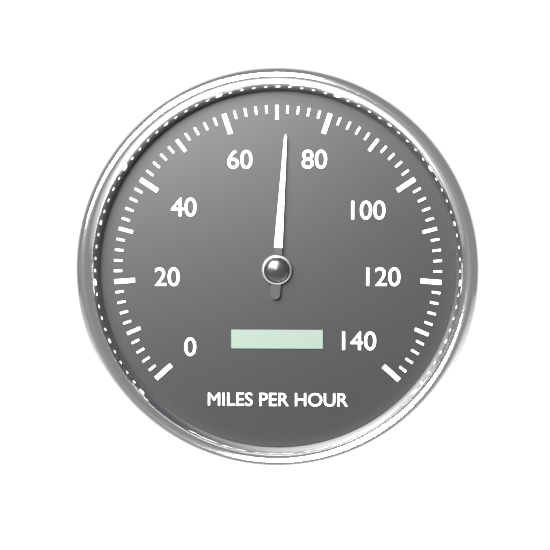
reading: 72 mph
